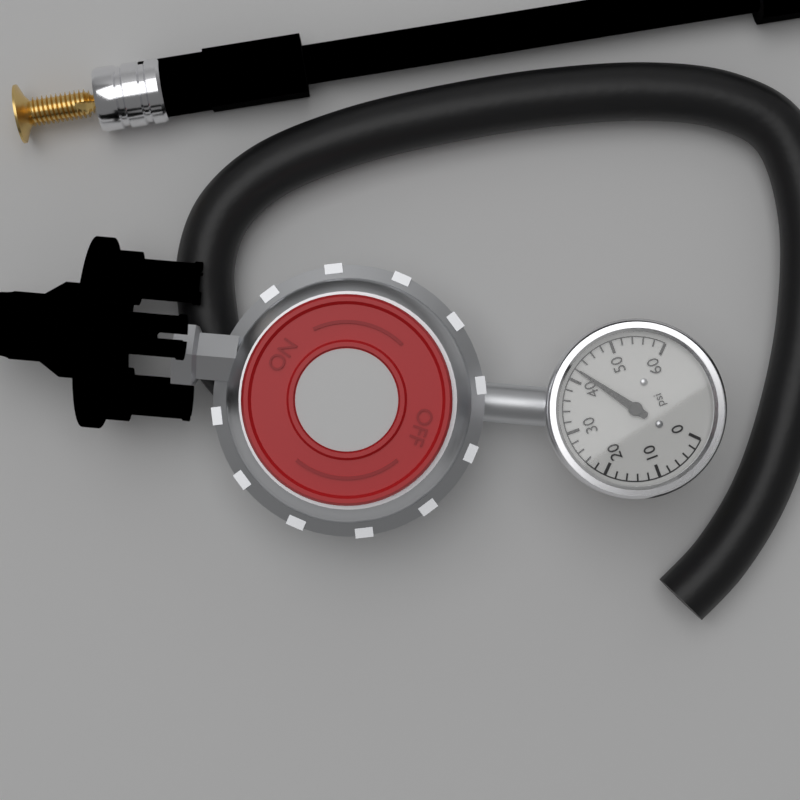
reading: 42 psi
